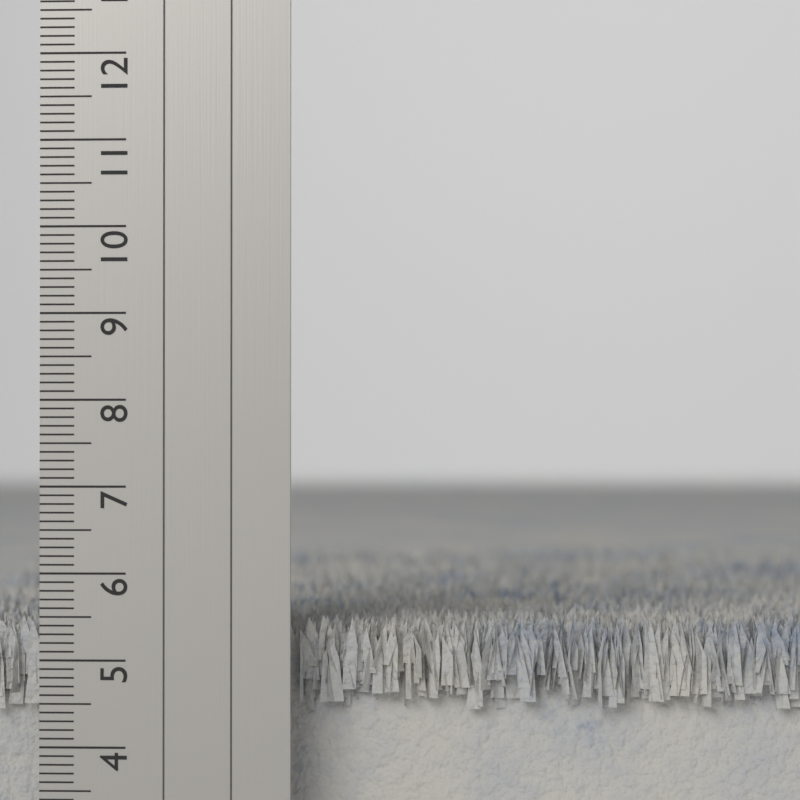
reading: 5.5 cm
